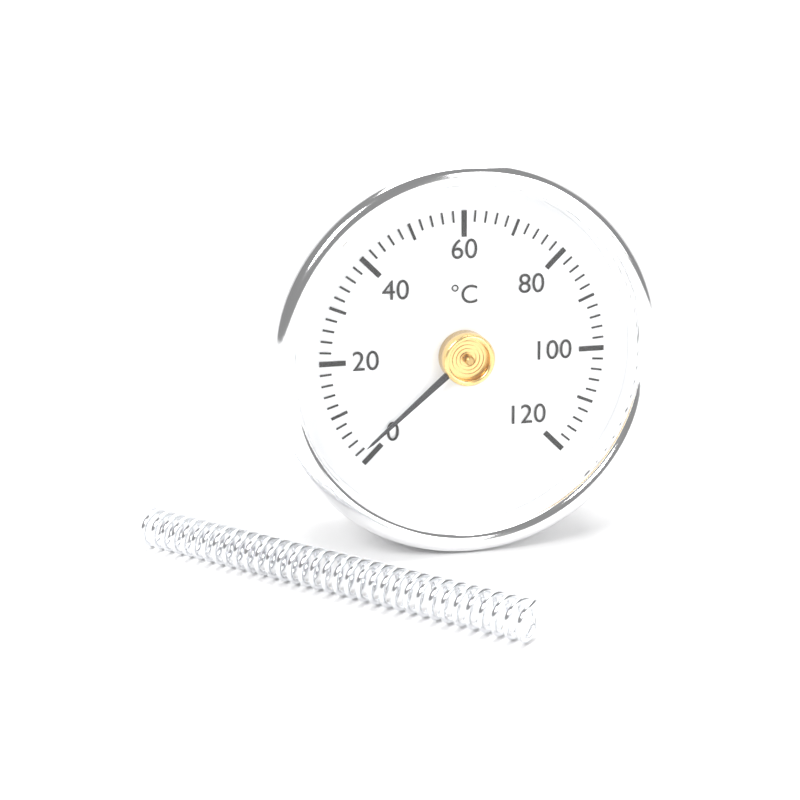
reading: 2 °C
